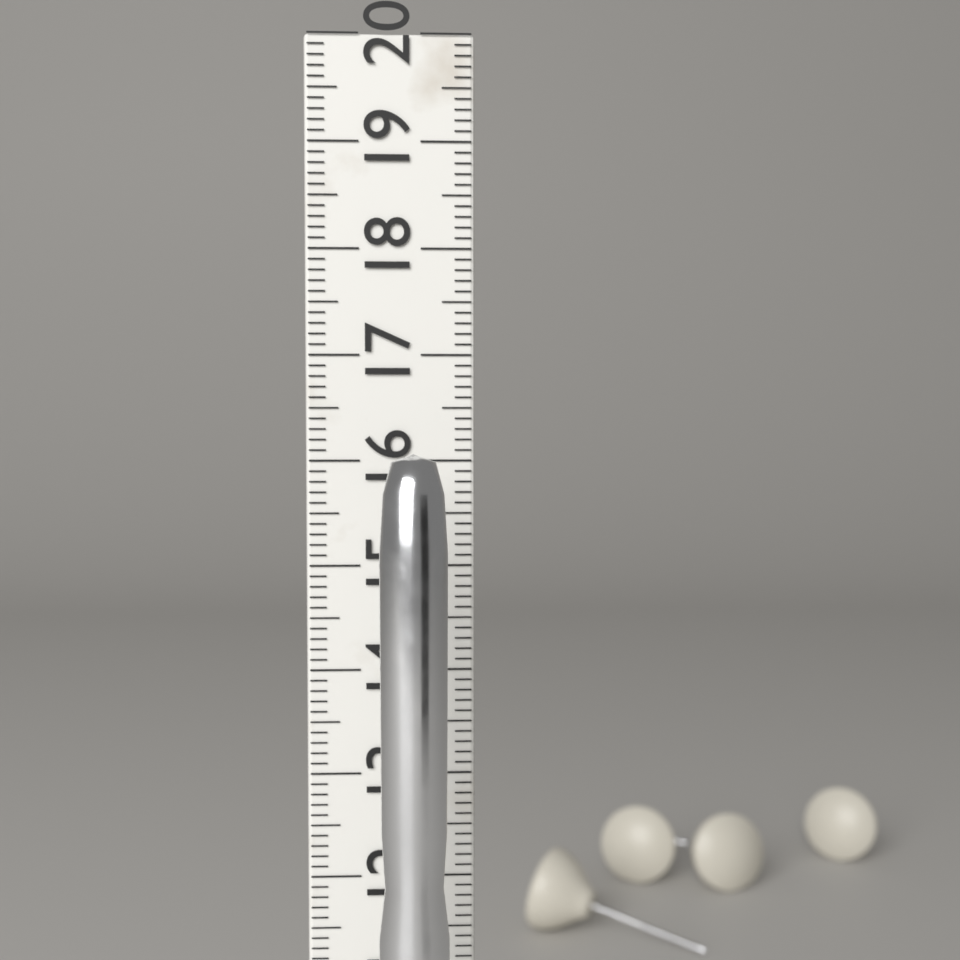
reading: 16.1 cm
